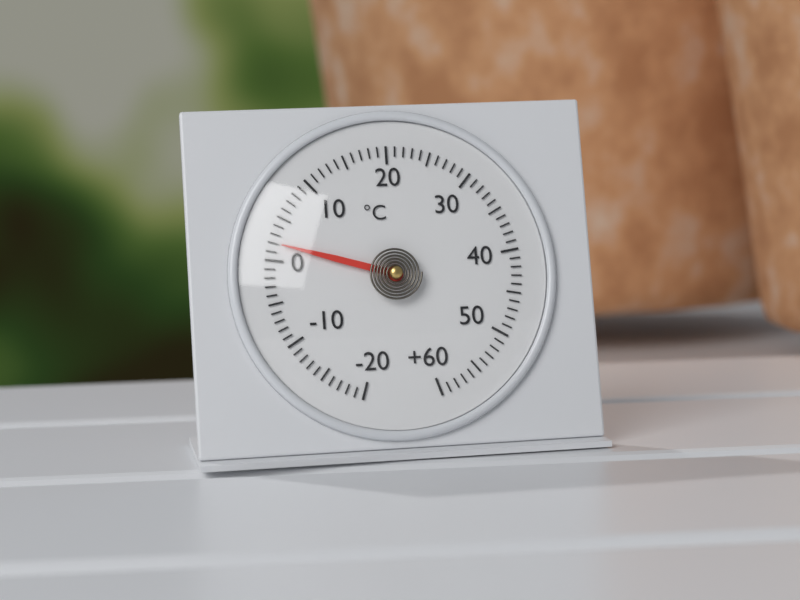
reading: 2 °C
